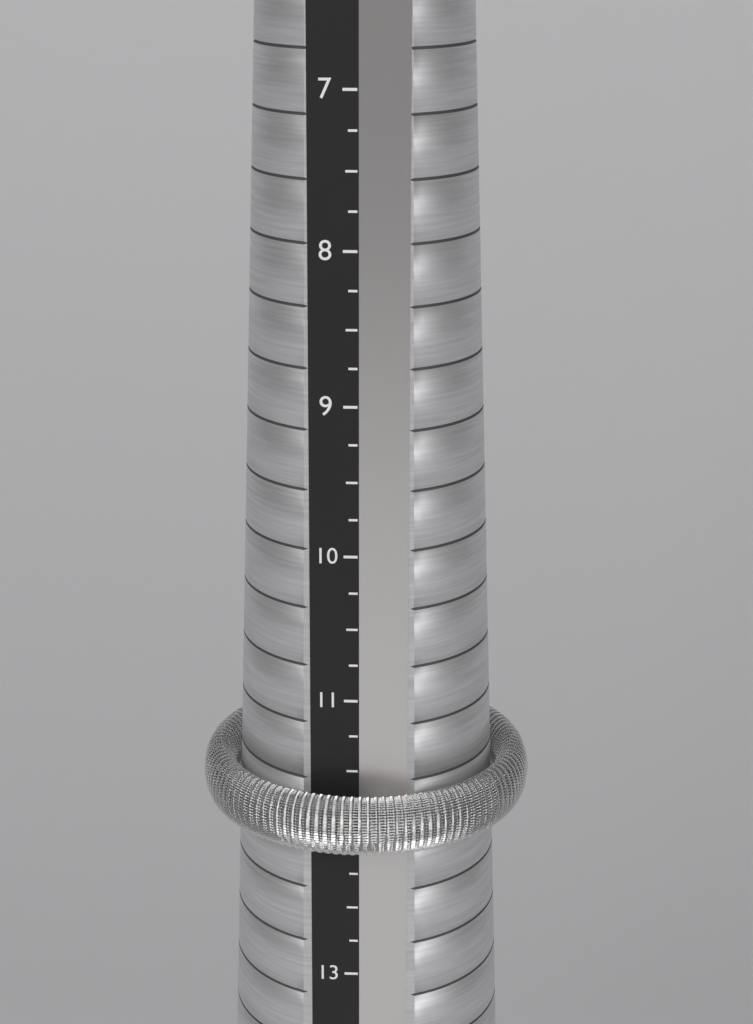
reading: 12.00 (no unit)
